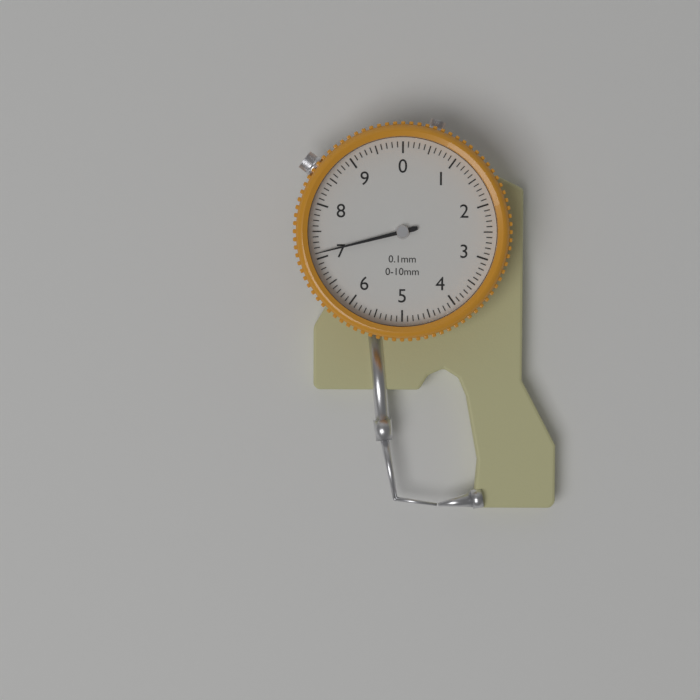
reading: 7.1 mm
